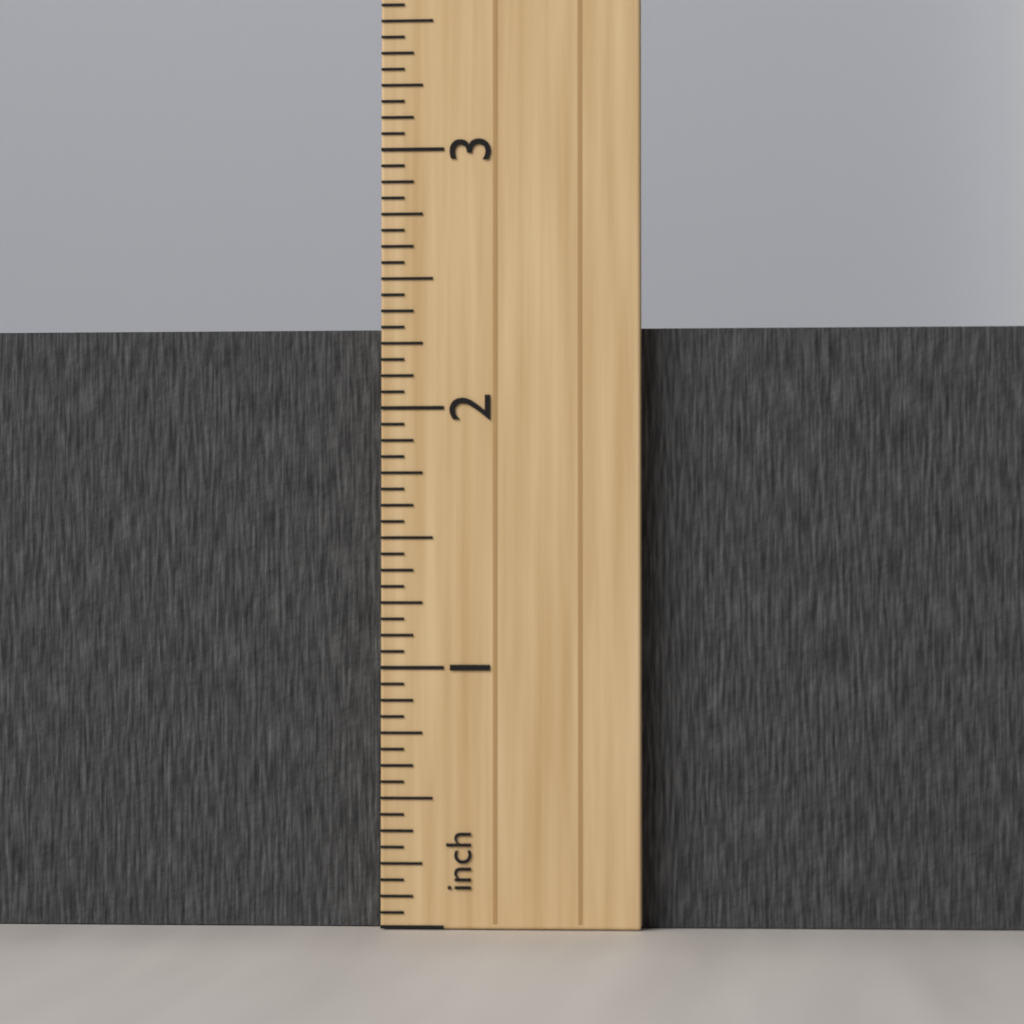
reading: 2.3125 inch
